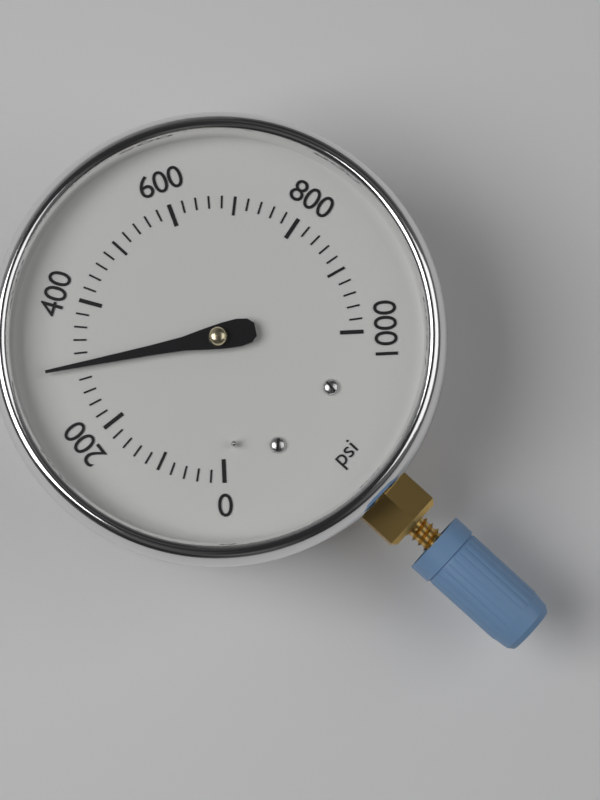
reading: 300 psi
